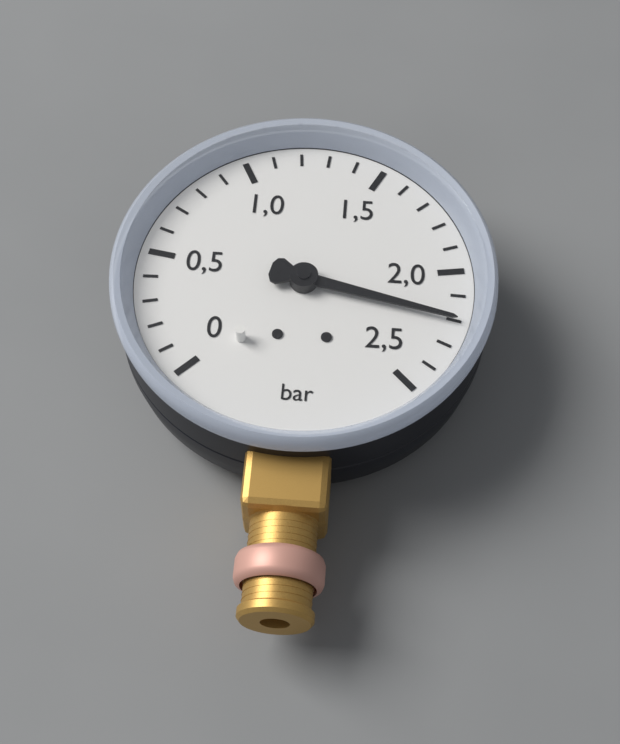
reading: 2.2 bar
